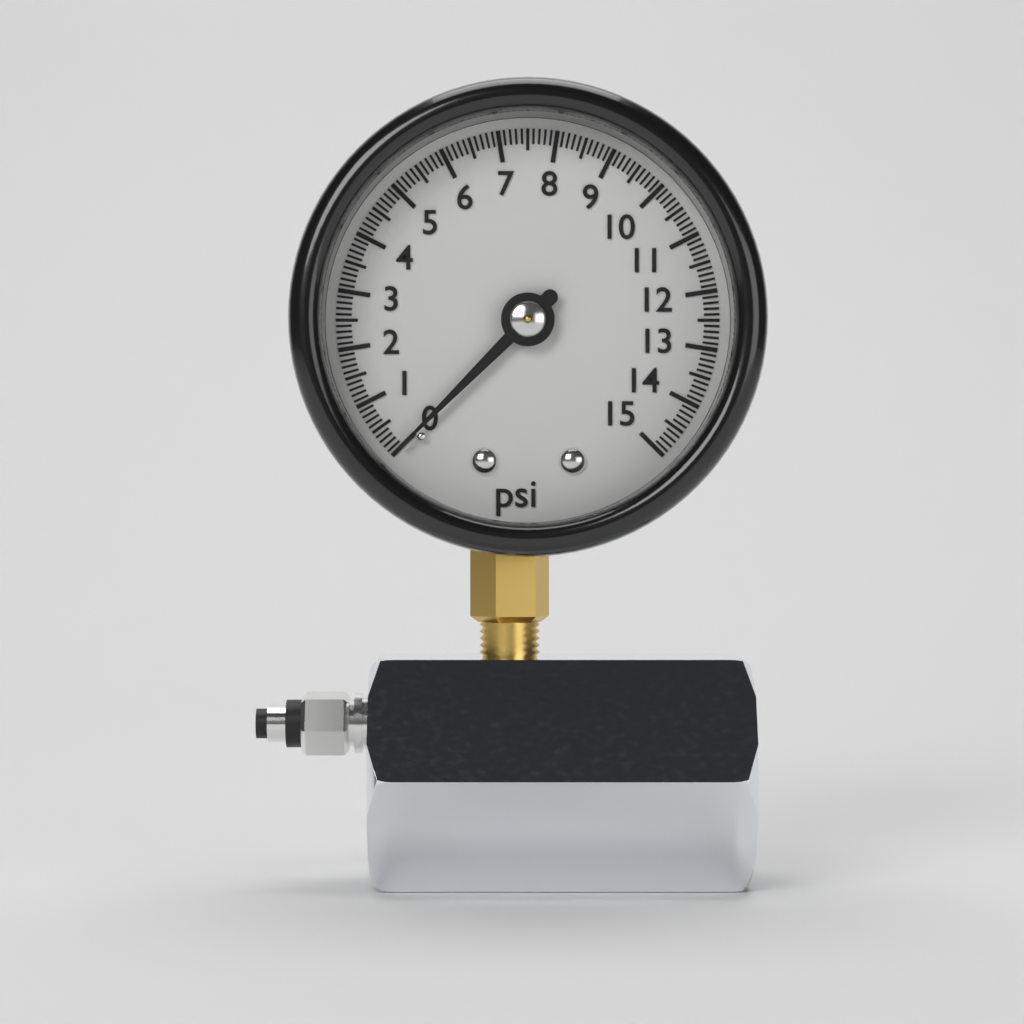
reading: 0.0 psi
